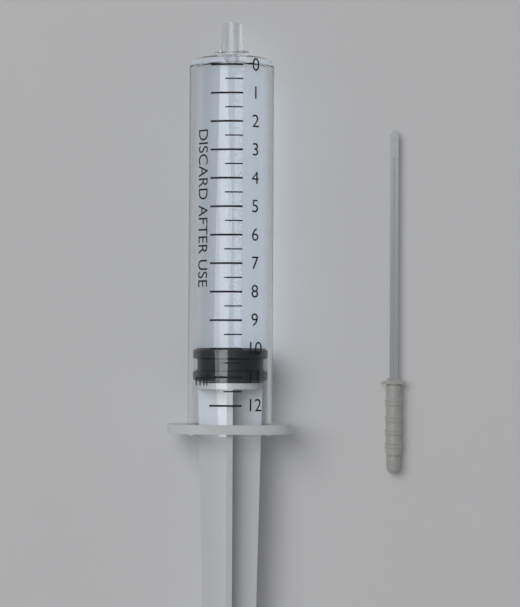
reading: 10.0 ml
